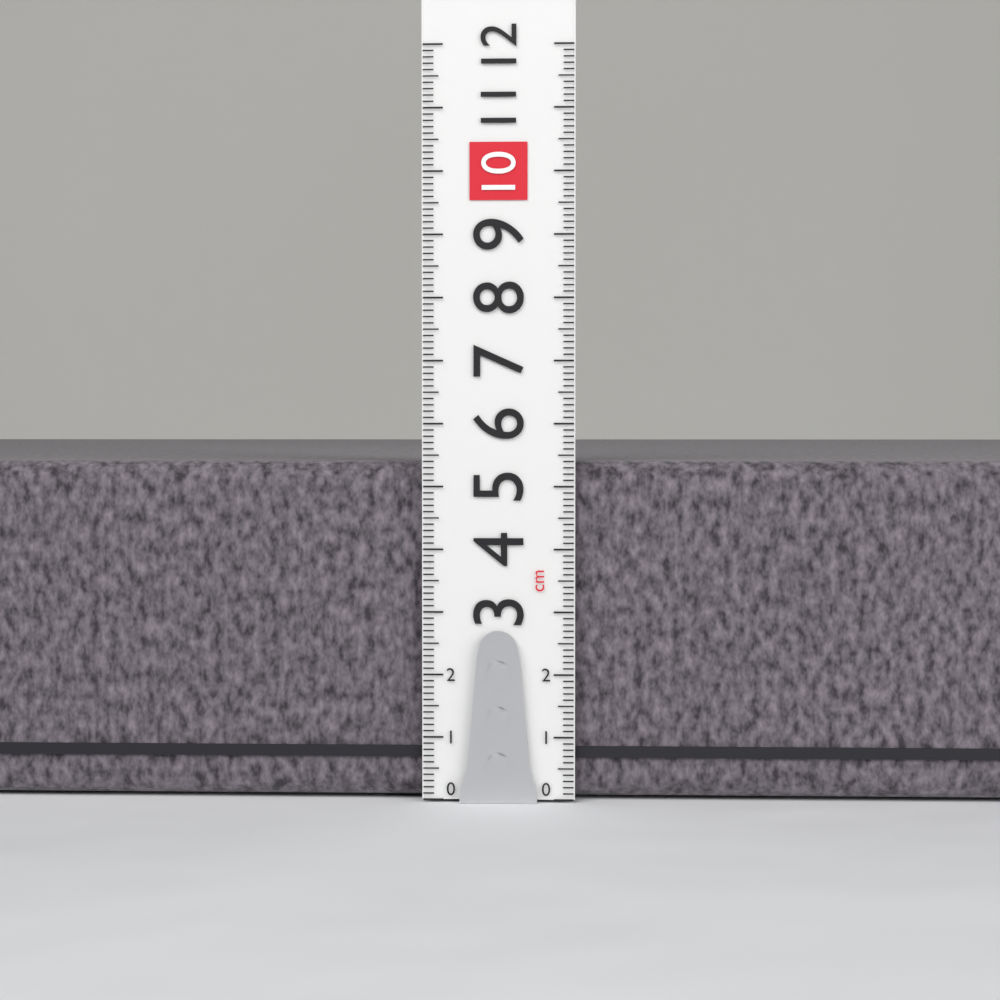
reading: 5.4 cm
